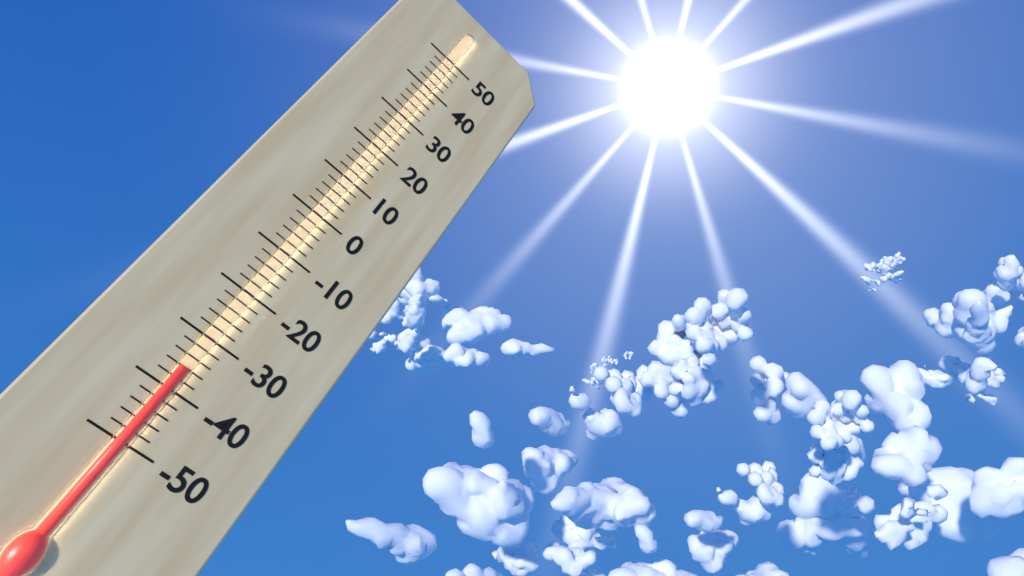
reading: -36 (no unit)
